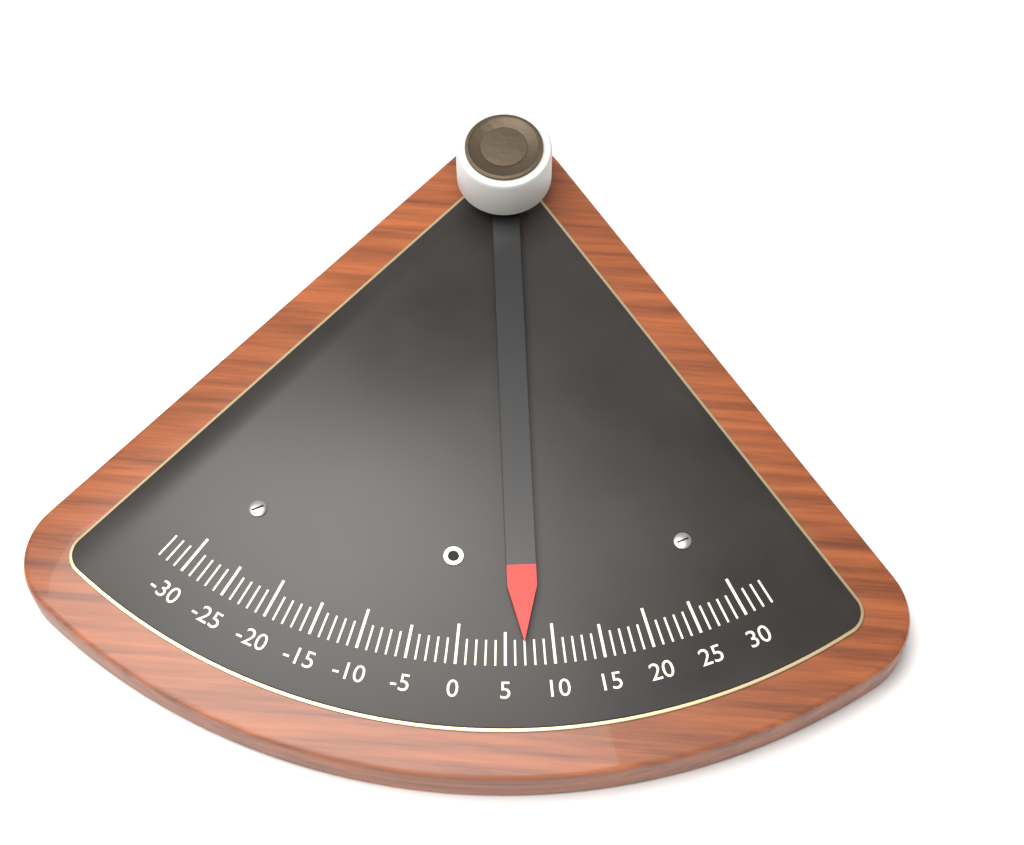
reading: 7 (no unit)
